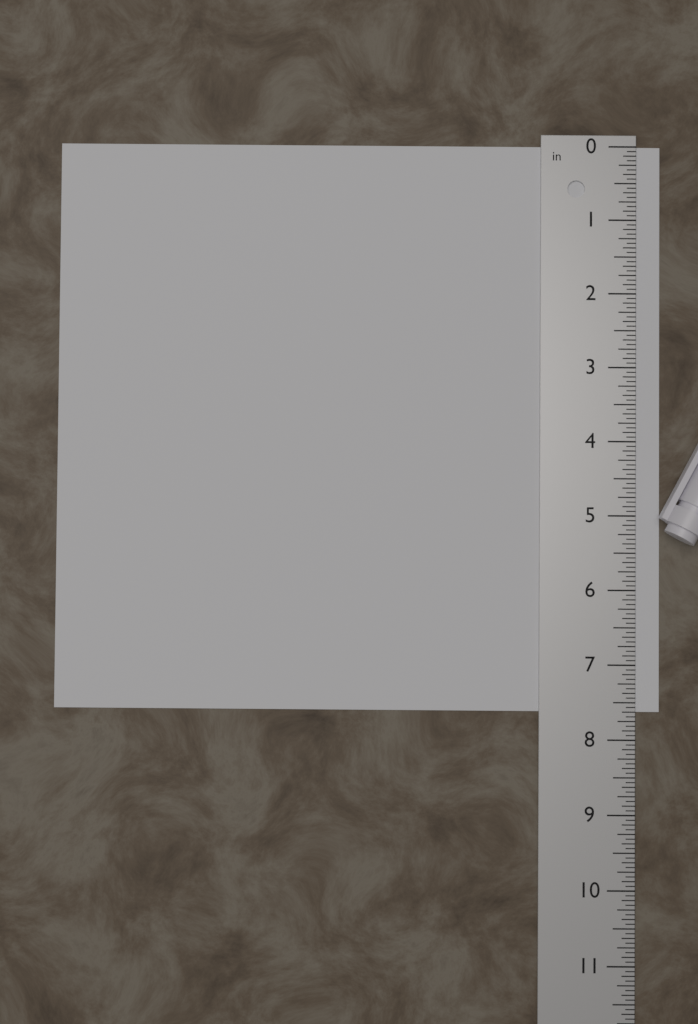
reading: 7.6250 in
